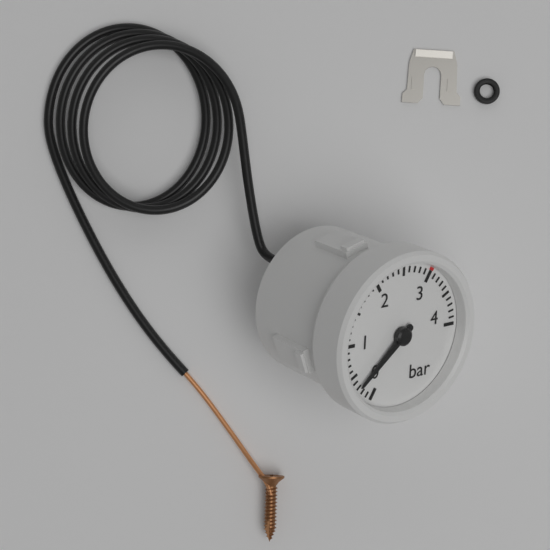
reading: 0.3 bar
